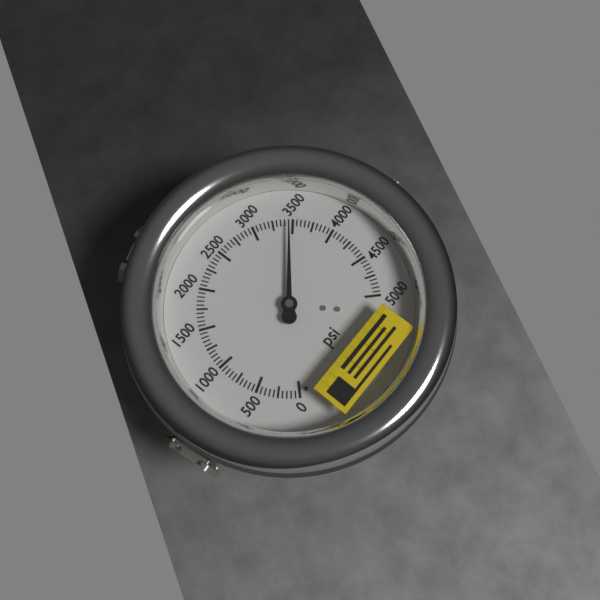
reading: 3450 psi
